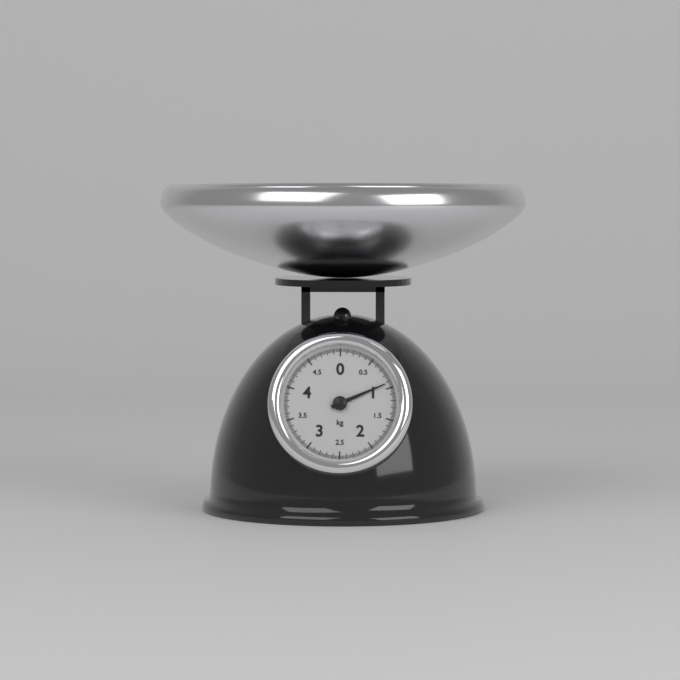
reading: 0.92 kg
